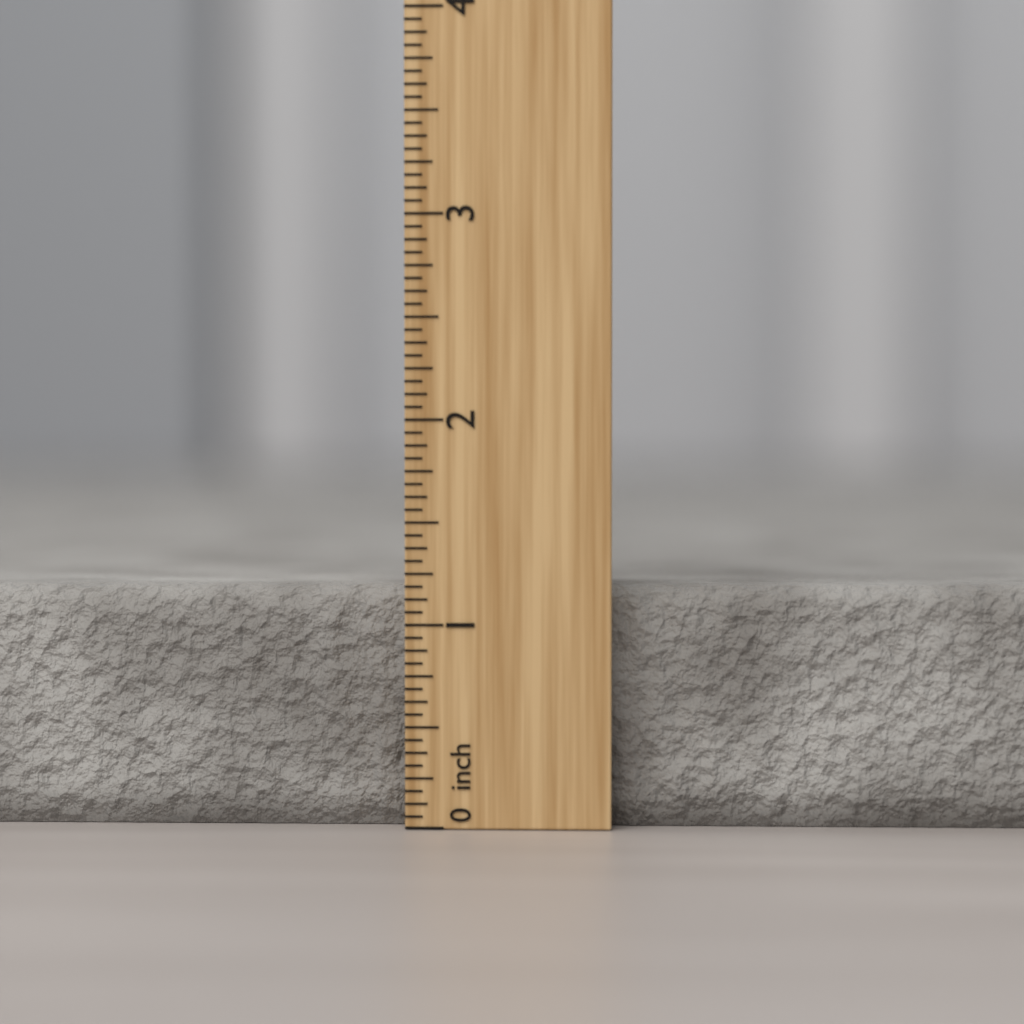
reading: 1.1875 inch
